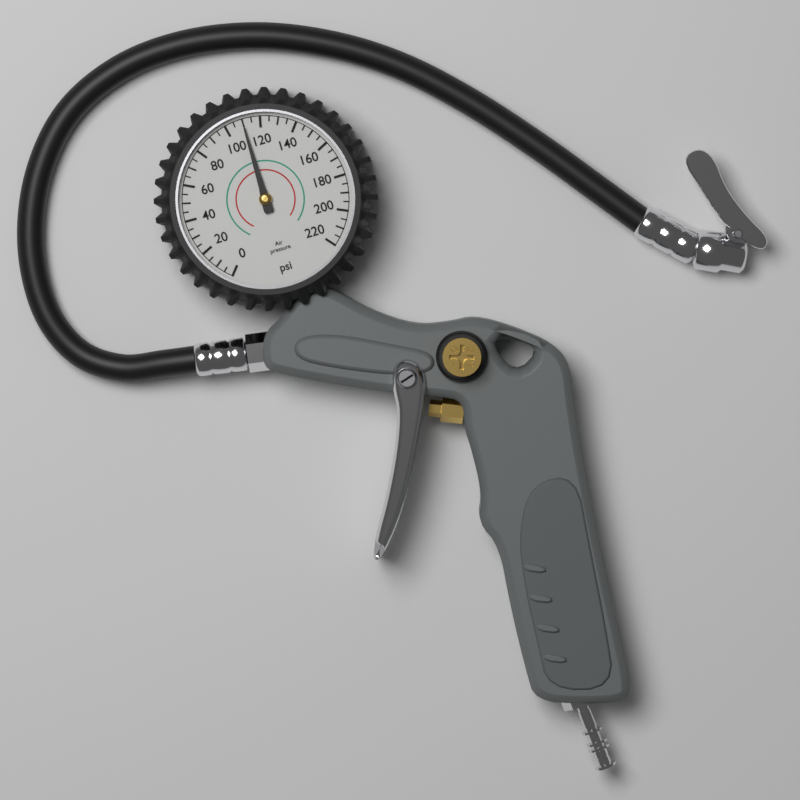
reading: 110 psi
